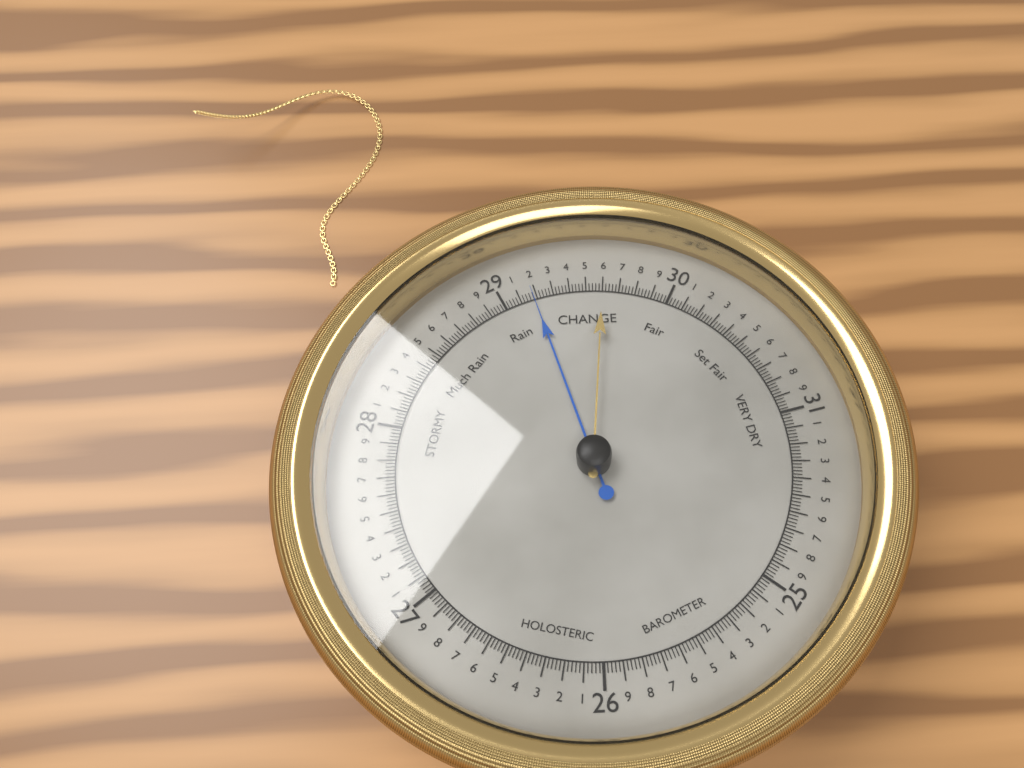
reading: 29.18 (no unit)
